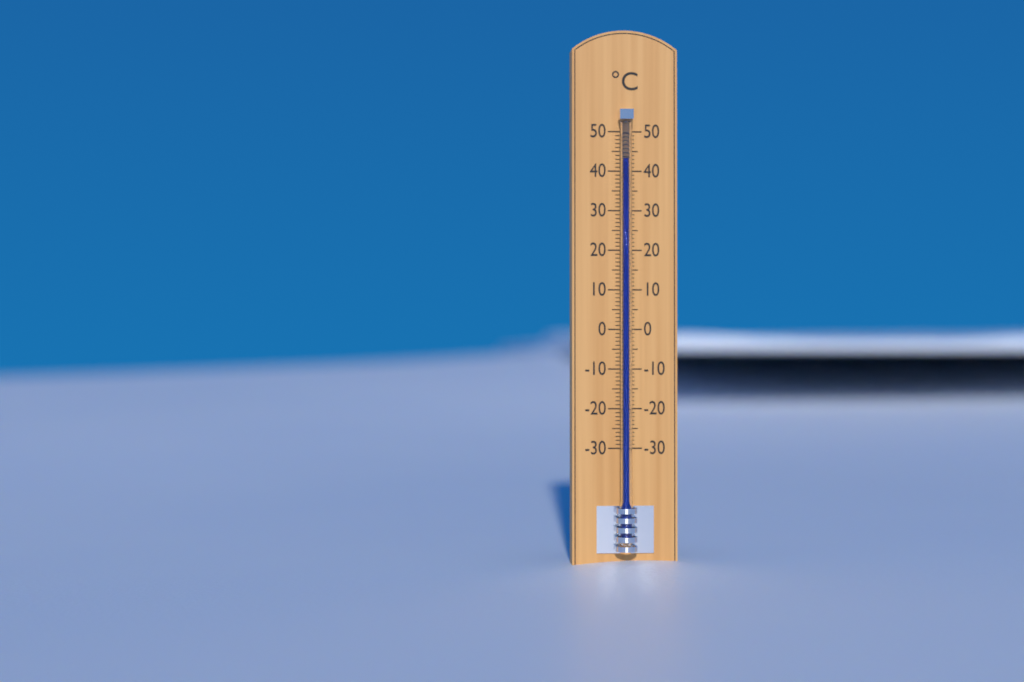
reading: 43 °C
